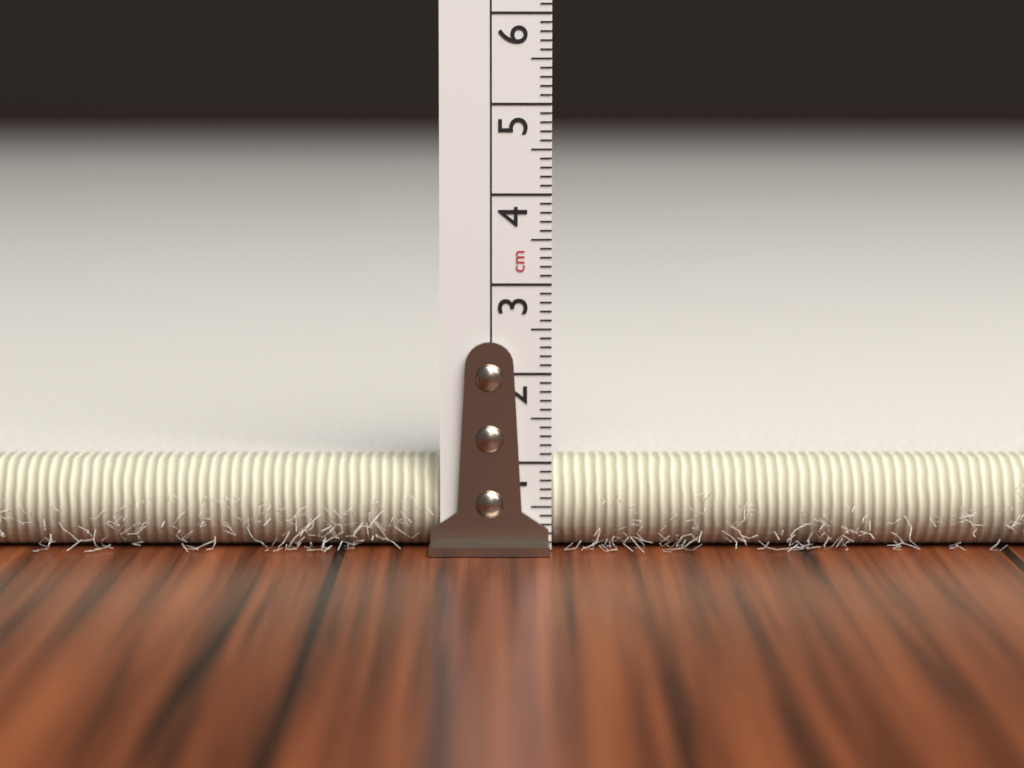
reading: 1.0 cm
